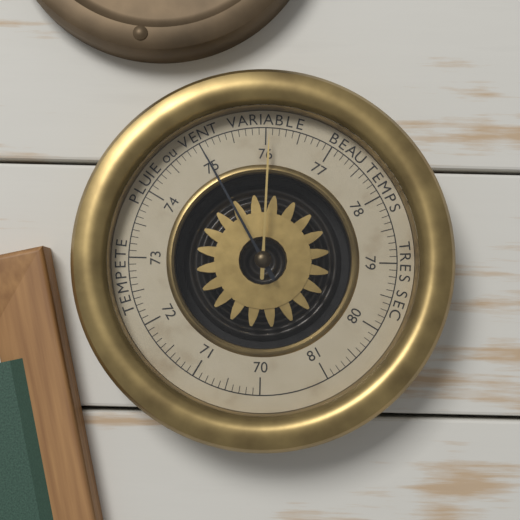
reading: 75.0 (no unit)
